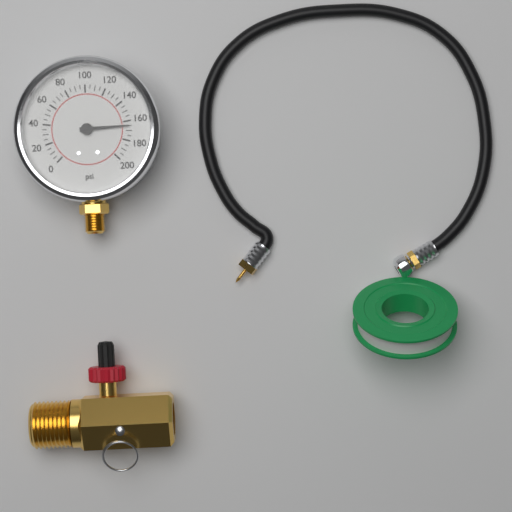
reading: 165 psi
